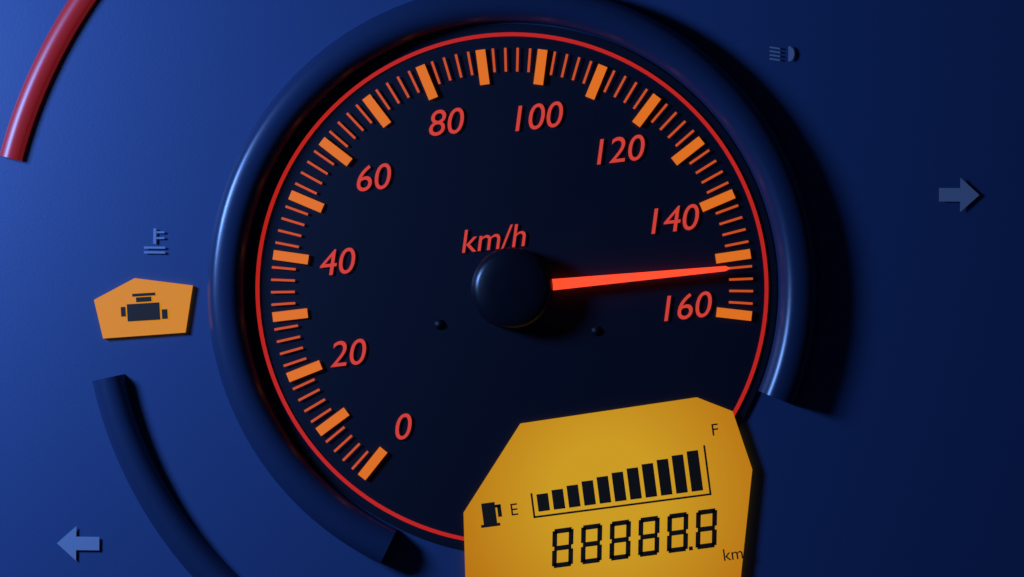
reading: 152 km/h
